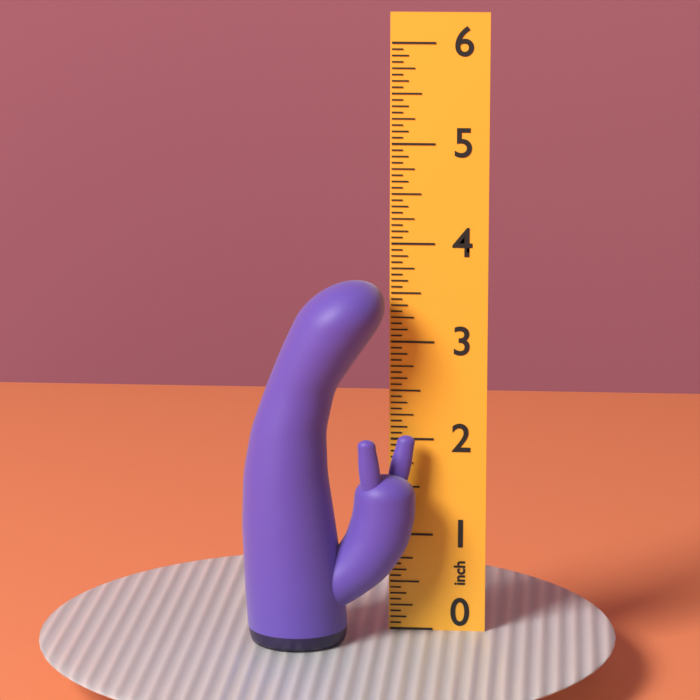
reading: 3.6875 inch
